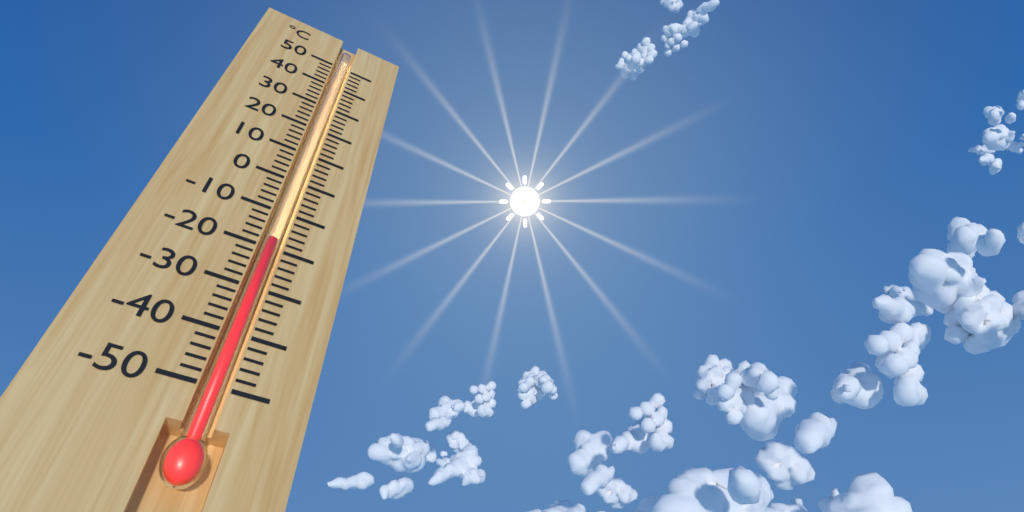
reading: -18 °C
